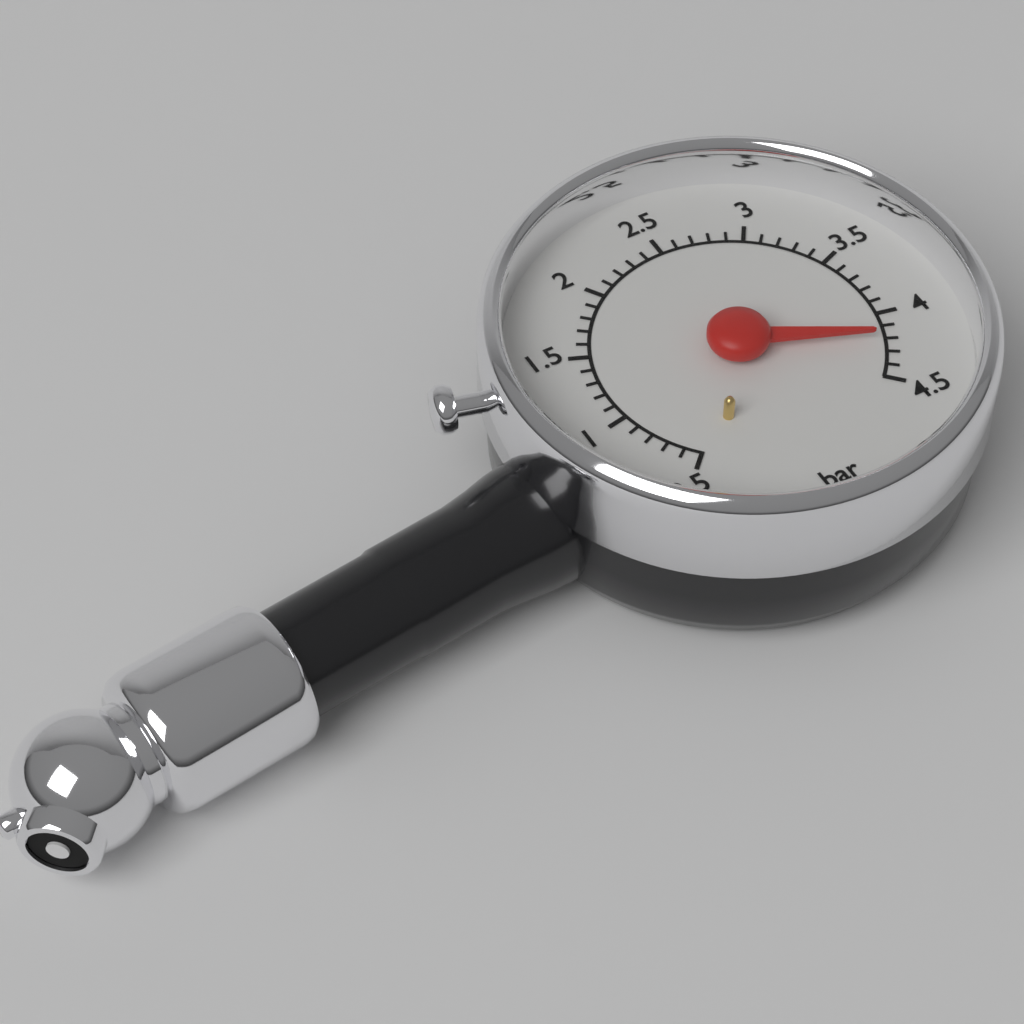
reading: 4.2 bar
